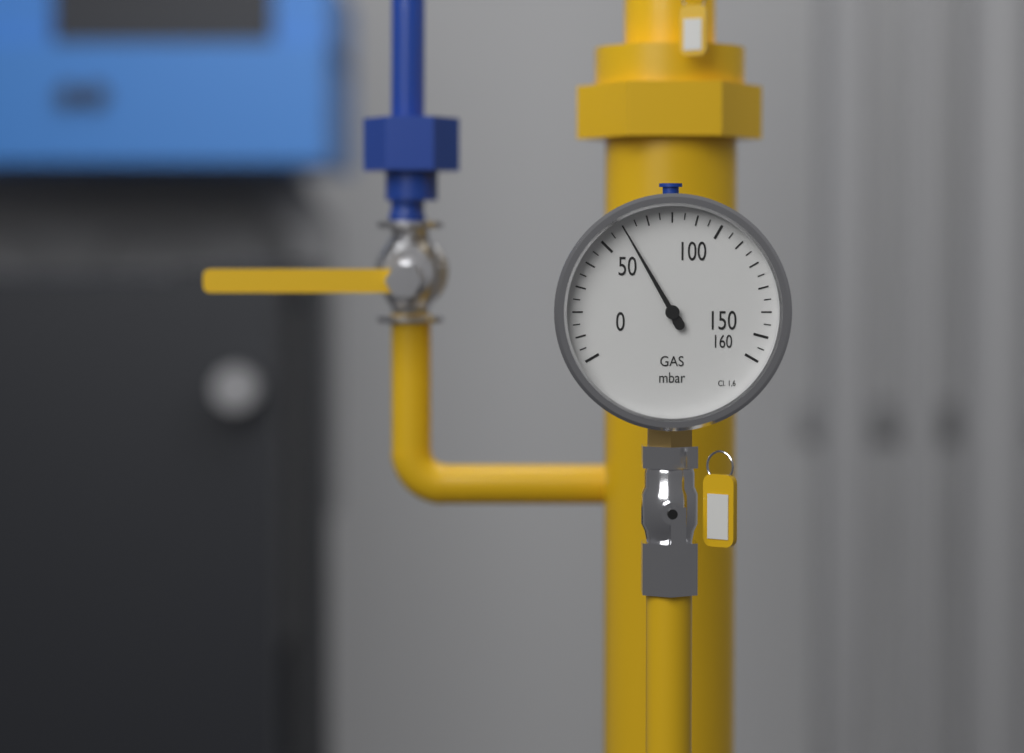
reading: 60 mbar
